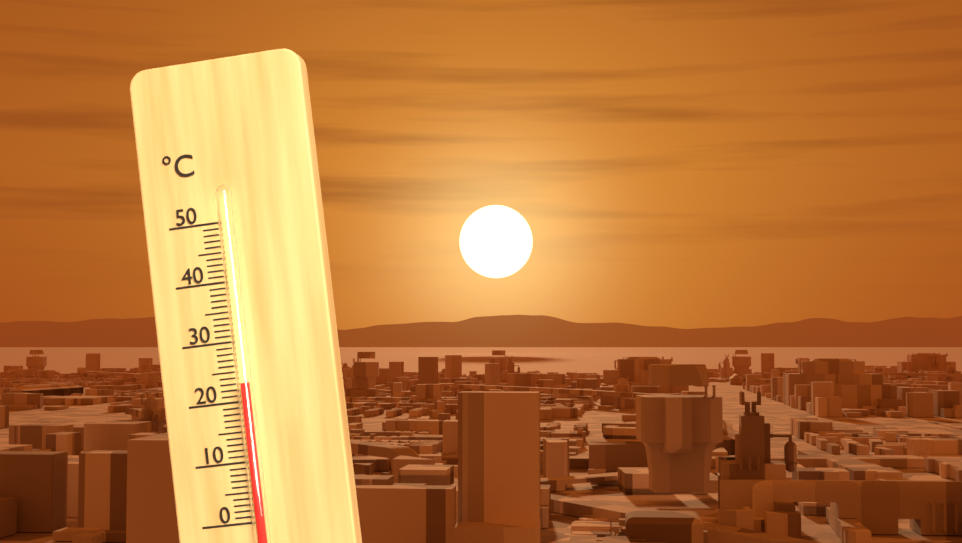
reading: 23 °C
